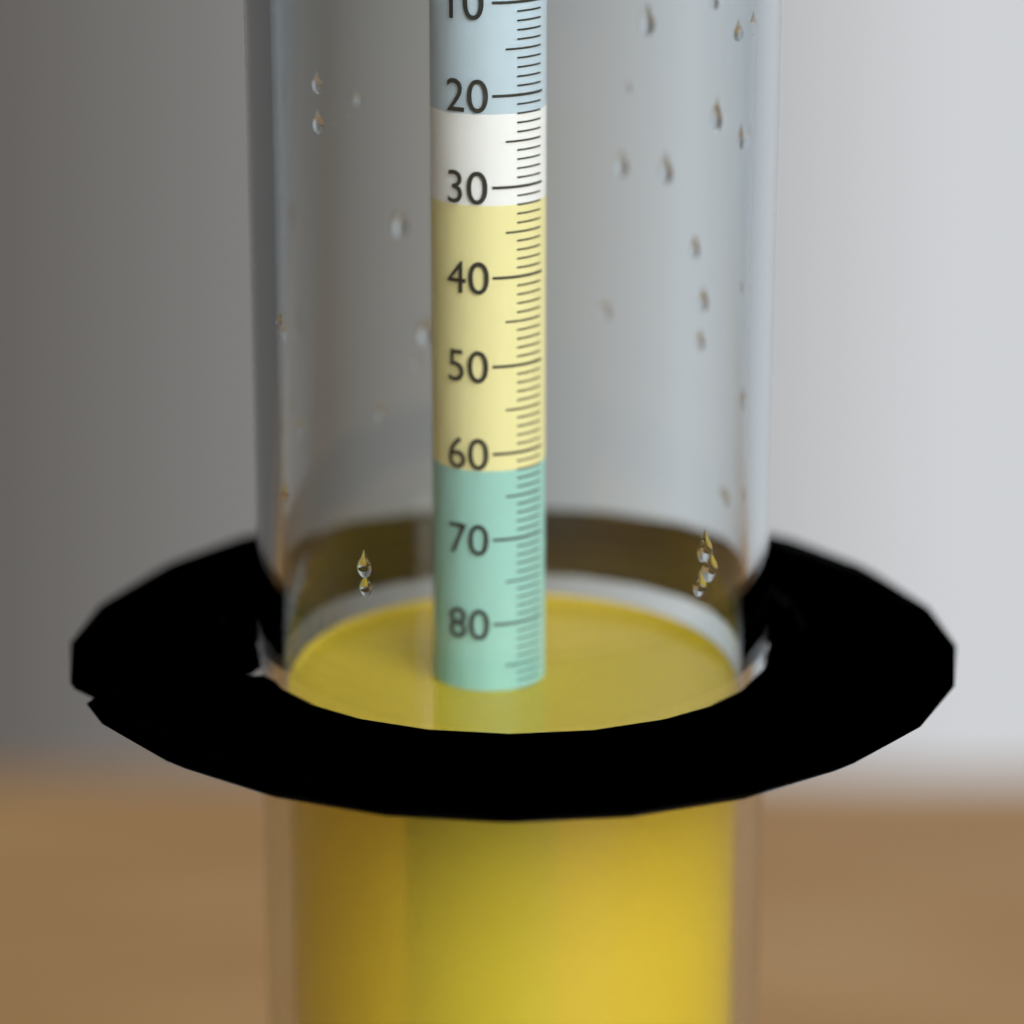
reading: 88 (no unit)
